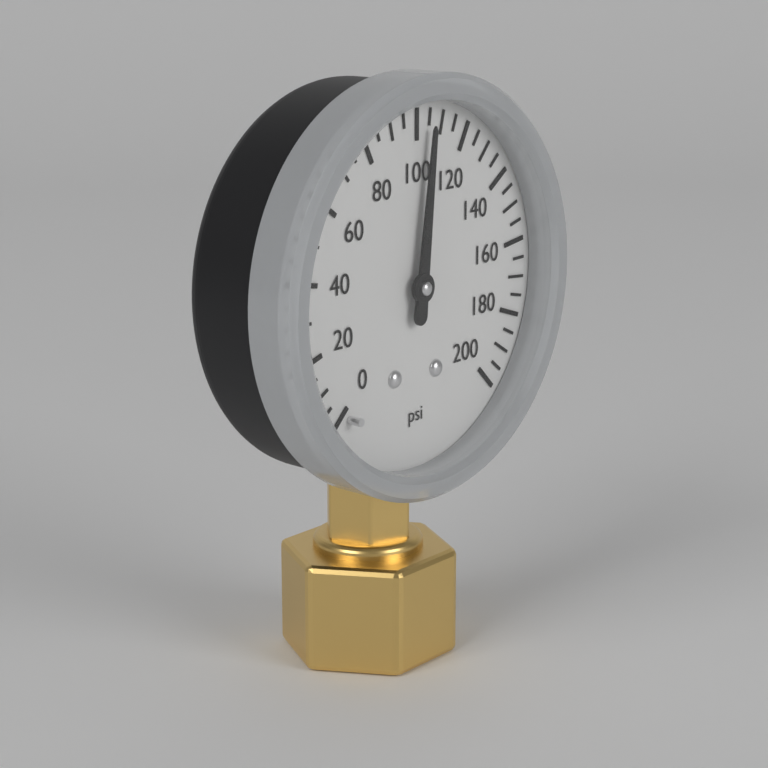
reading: 105 psi
